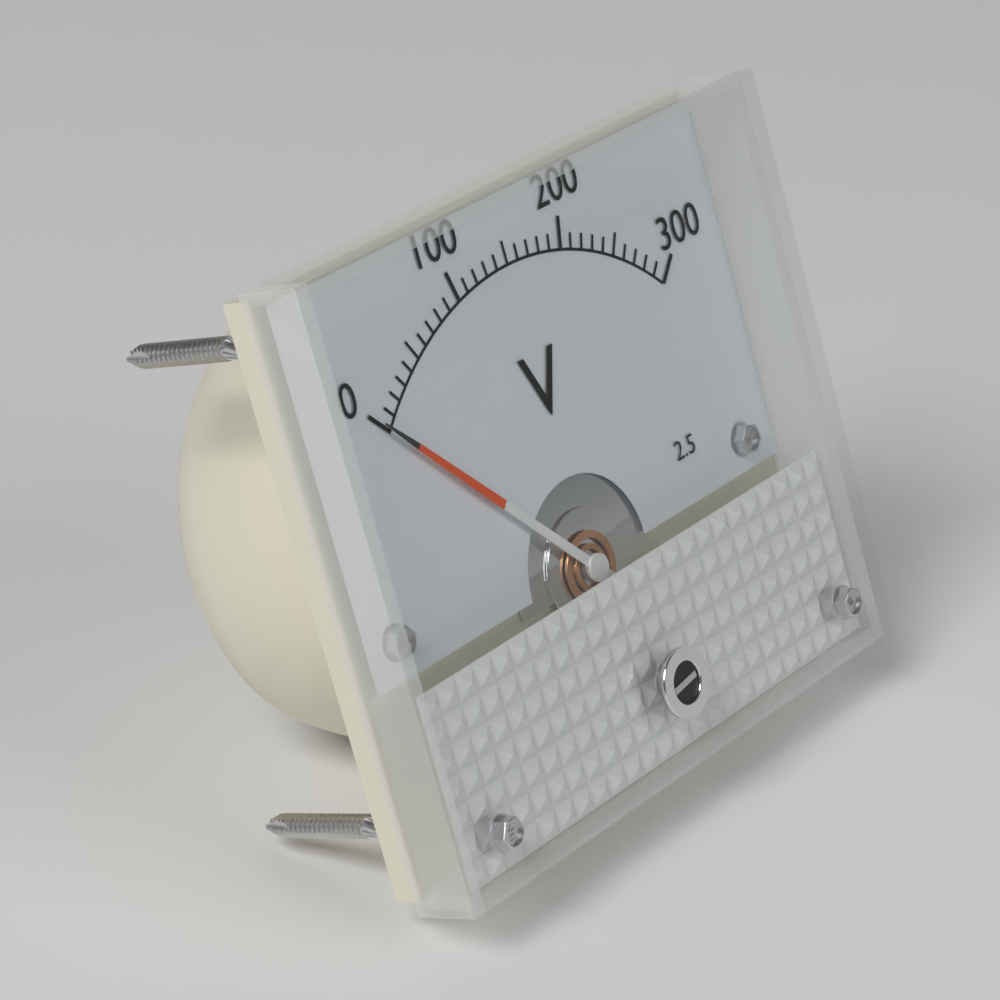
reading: 0 V
